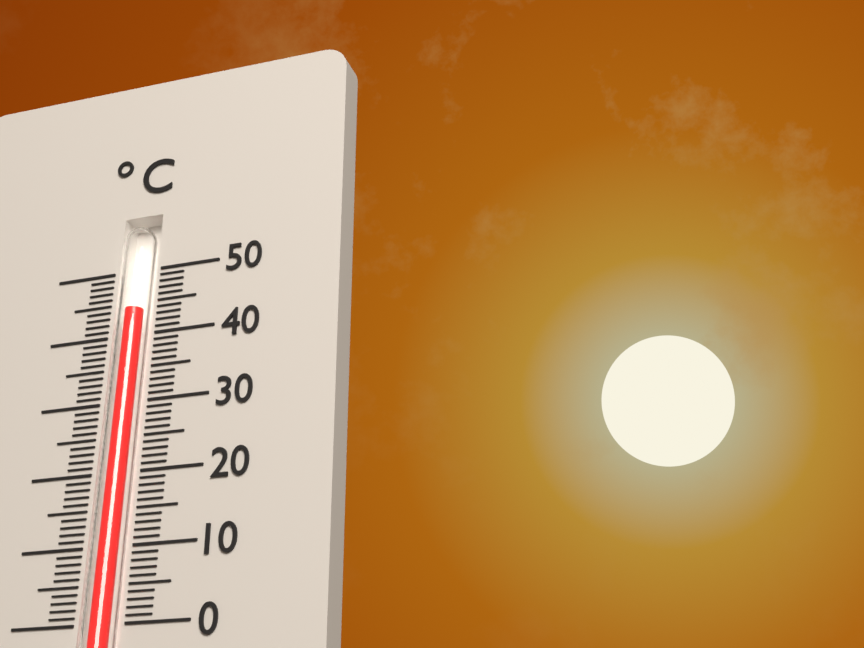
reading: 44 °C
